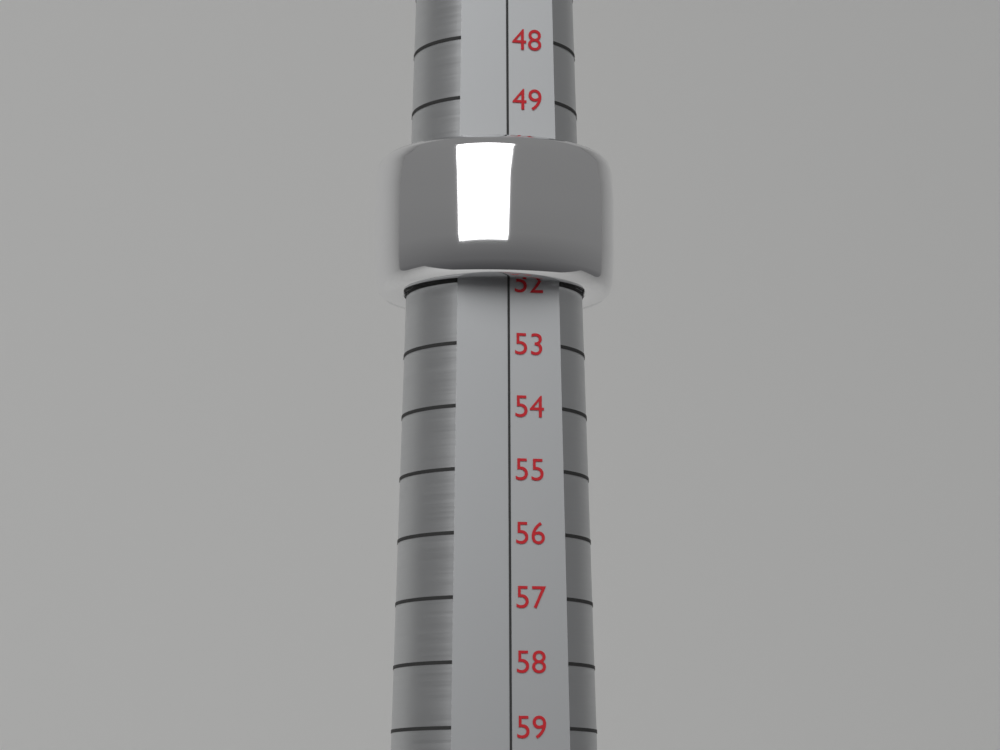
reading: 52 (no unit)
